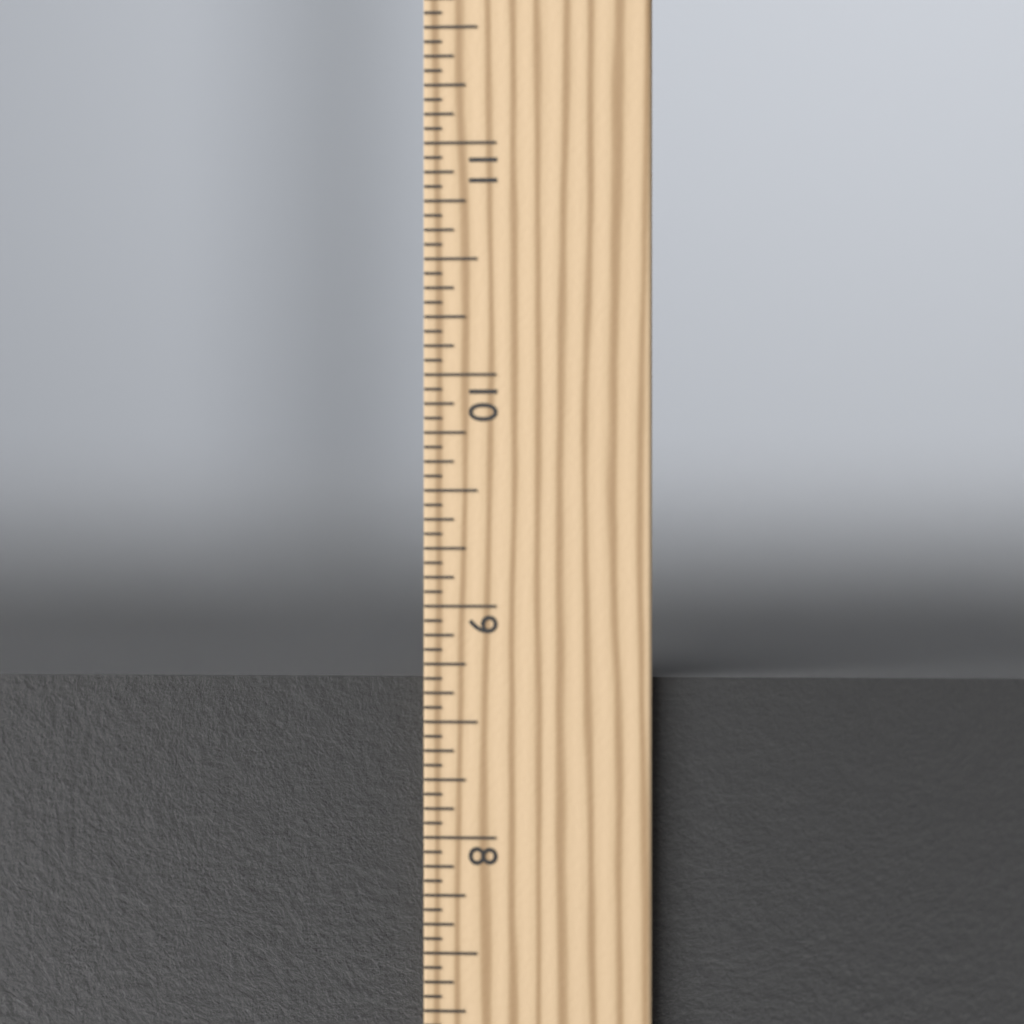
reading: 8.6875 in
